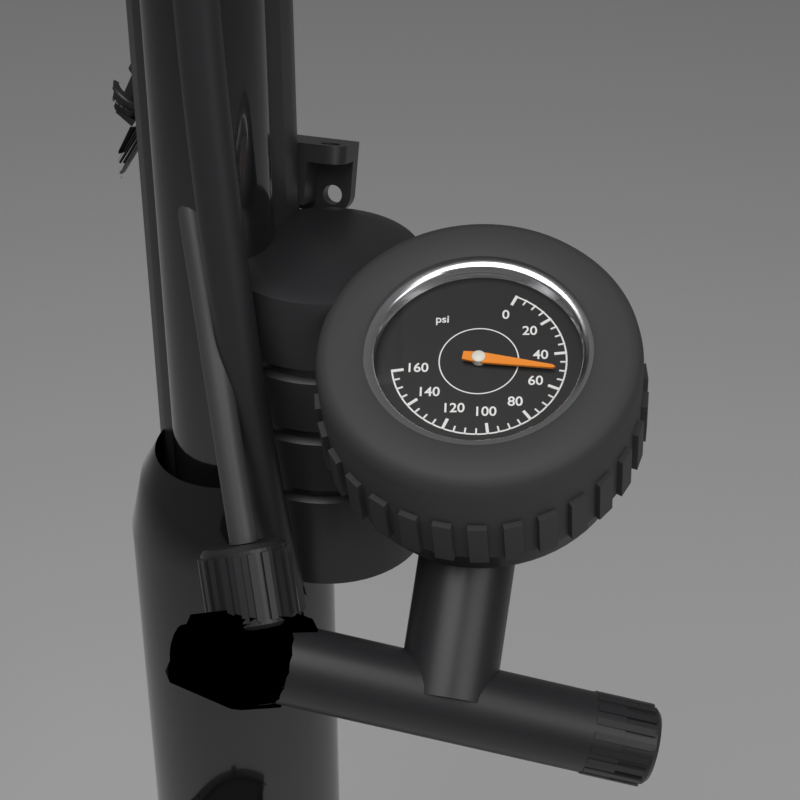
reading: 50 psi
